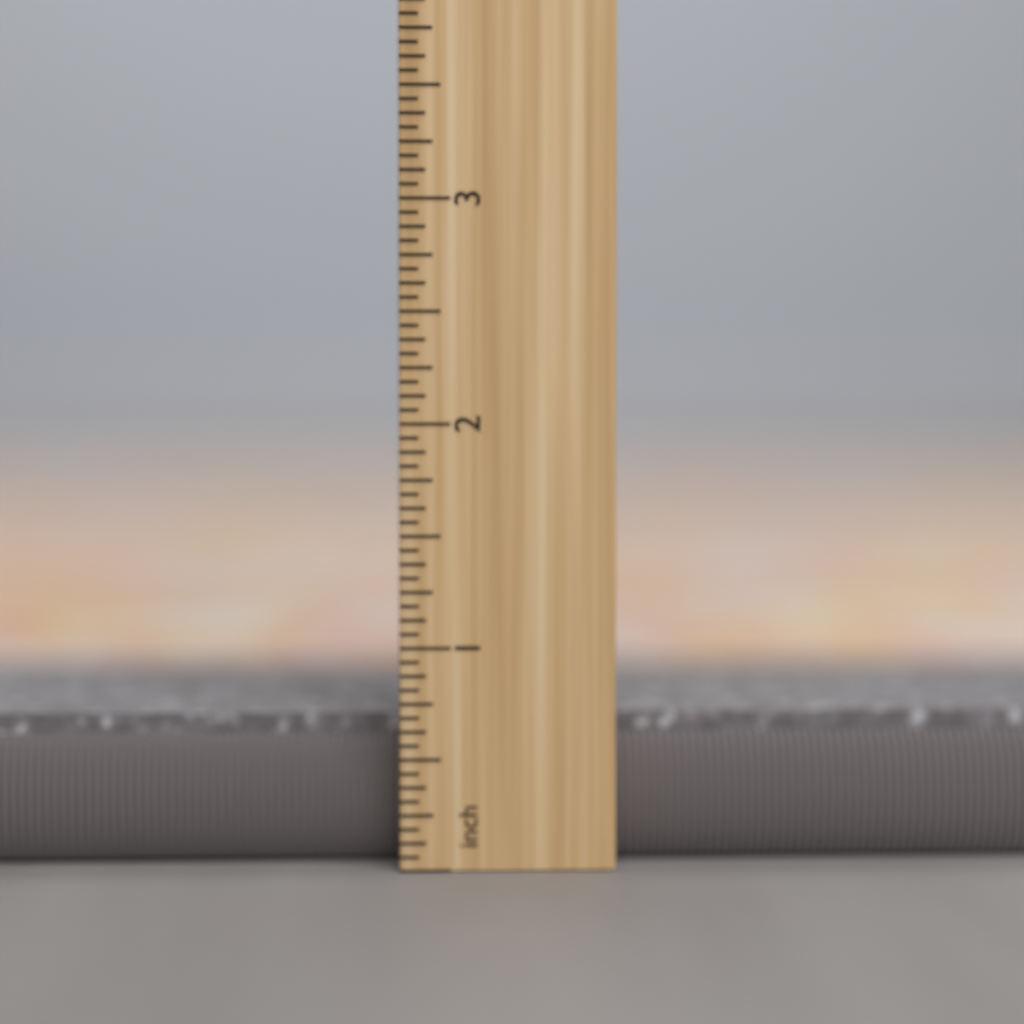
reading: 0.6875 inch
